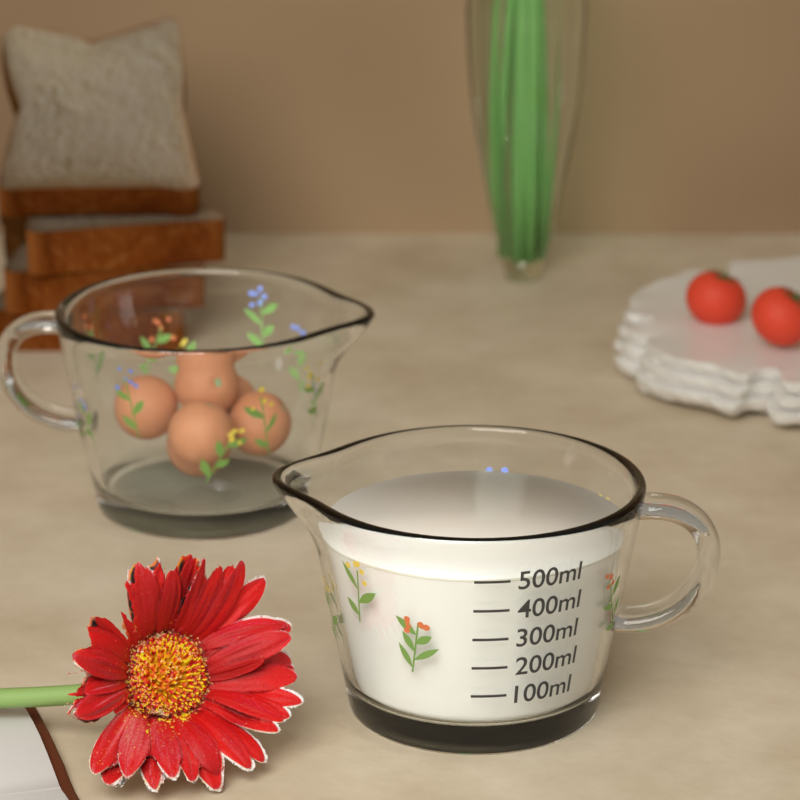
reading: 500 ml
